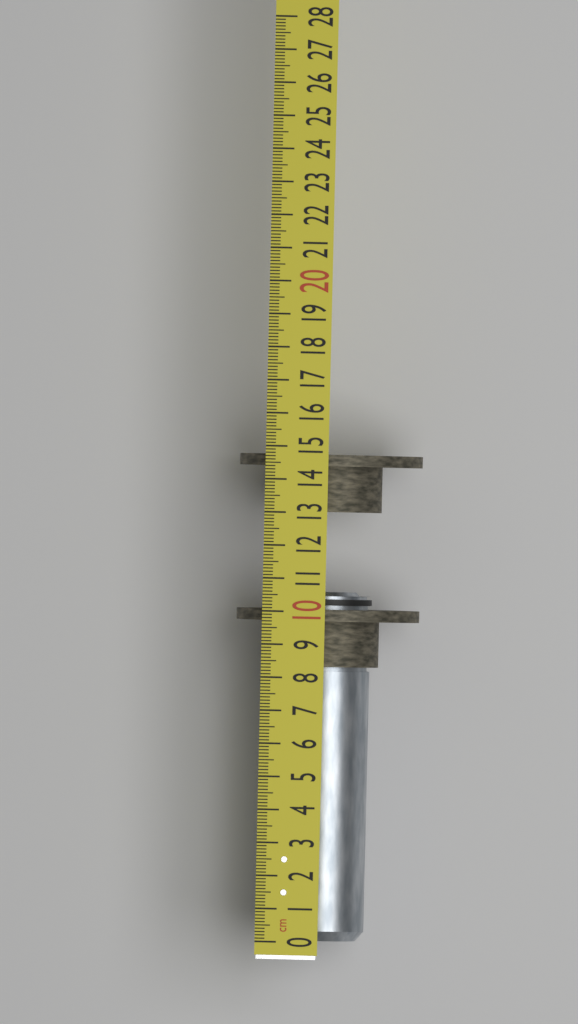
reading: 10.6 cm
